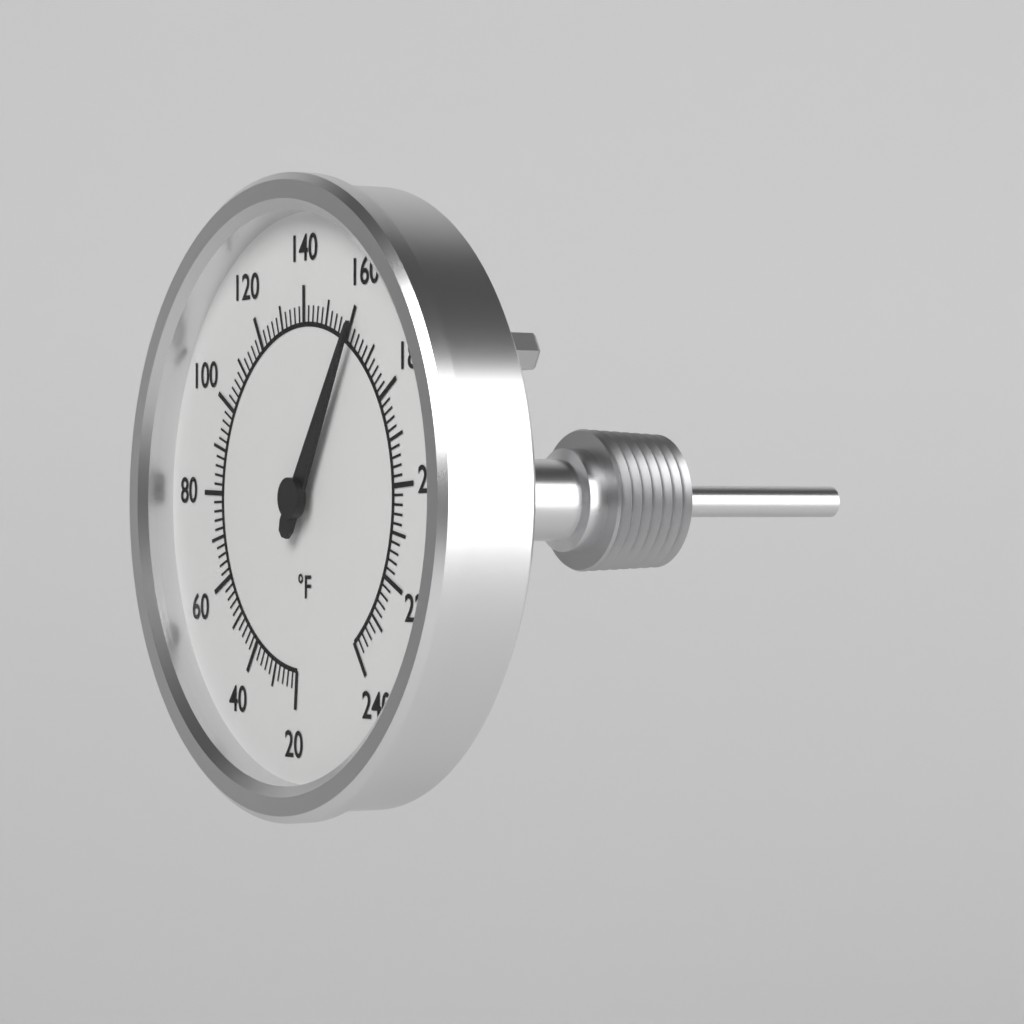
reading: 162 °F
